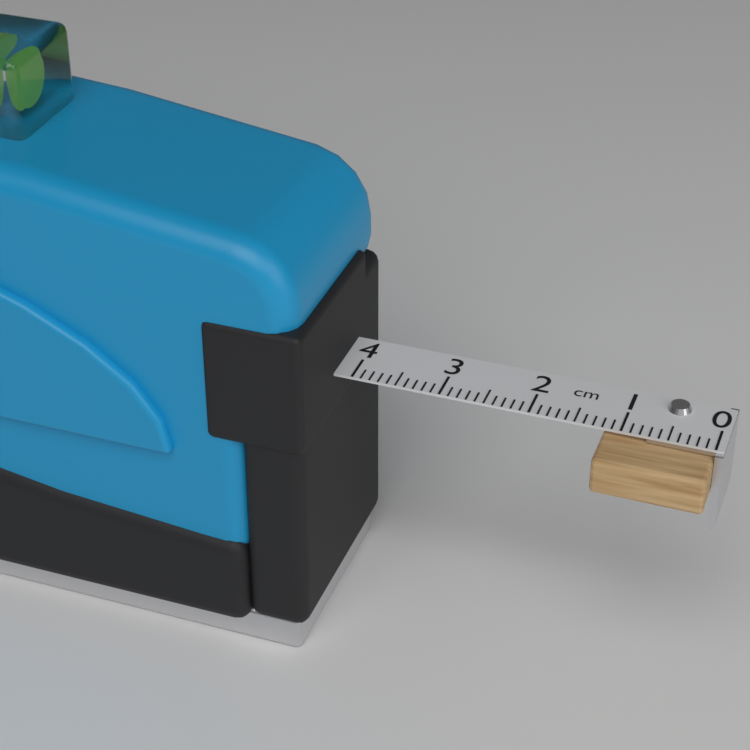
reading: 1.2 cm
